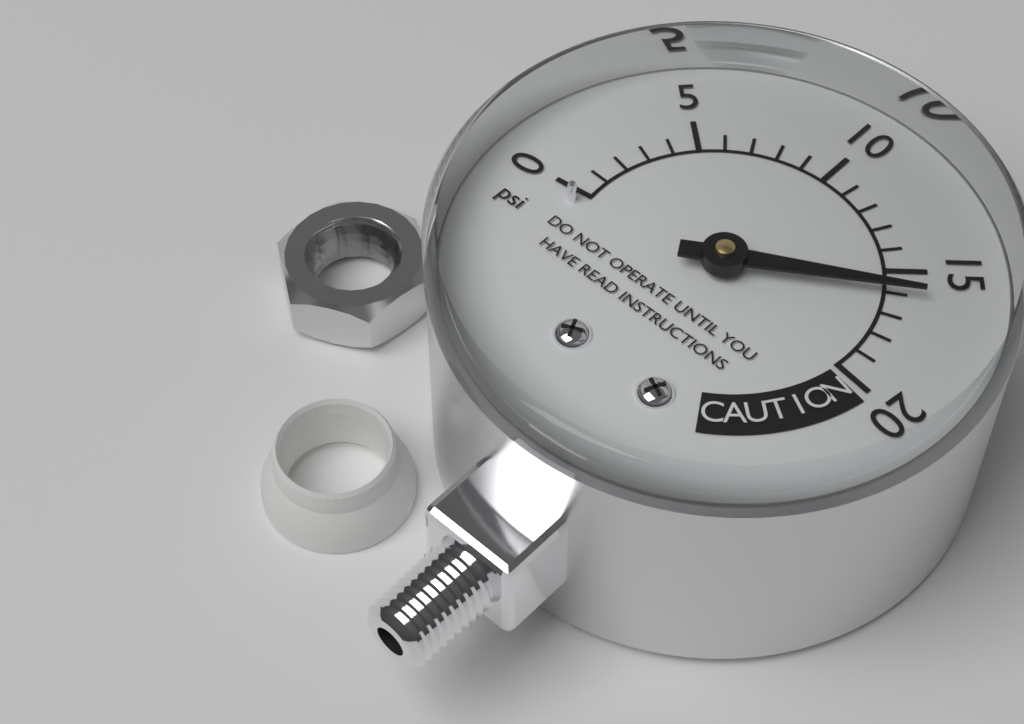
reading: 16 psi
